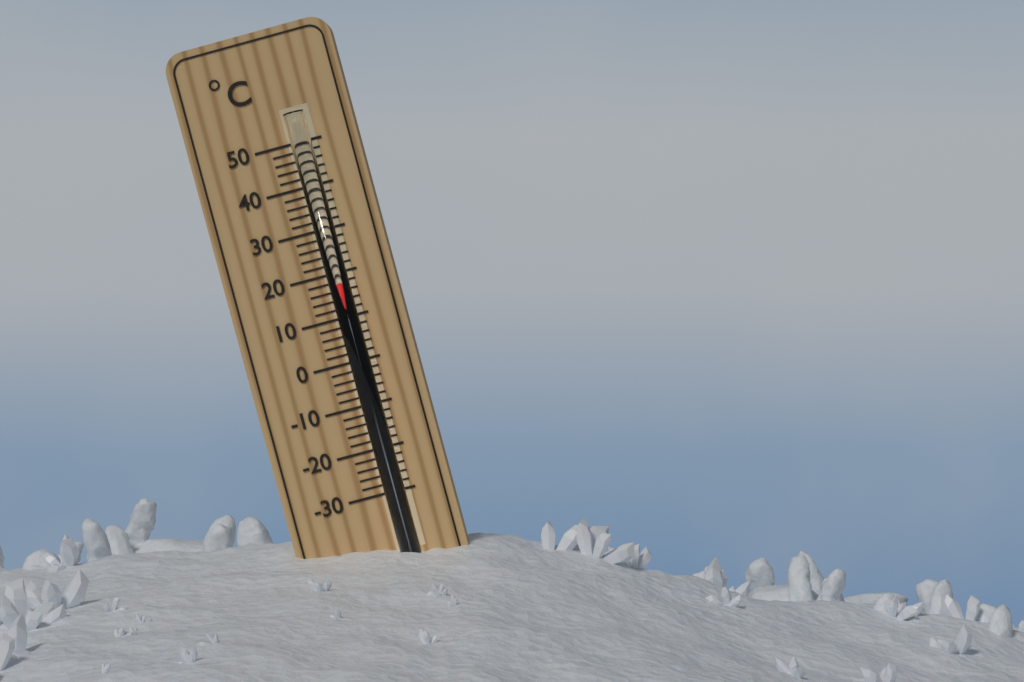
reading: 18 °C
